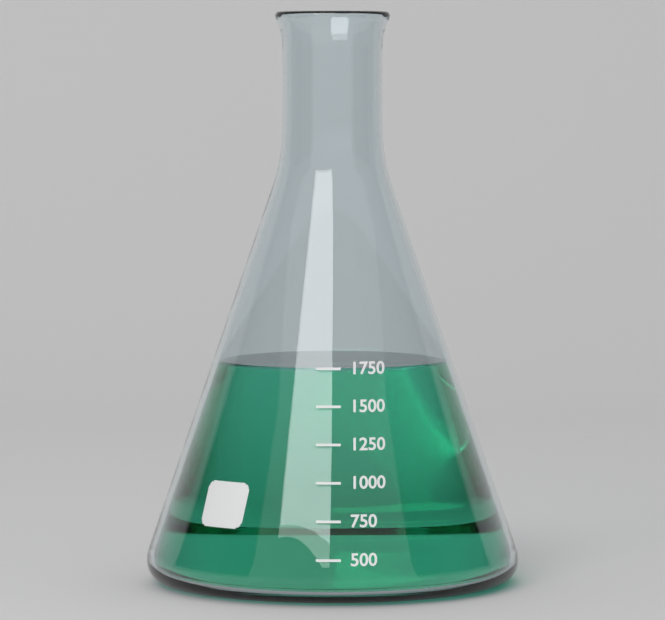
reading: 1750 (no unit)
